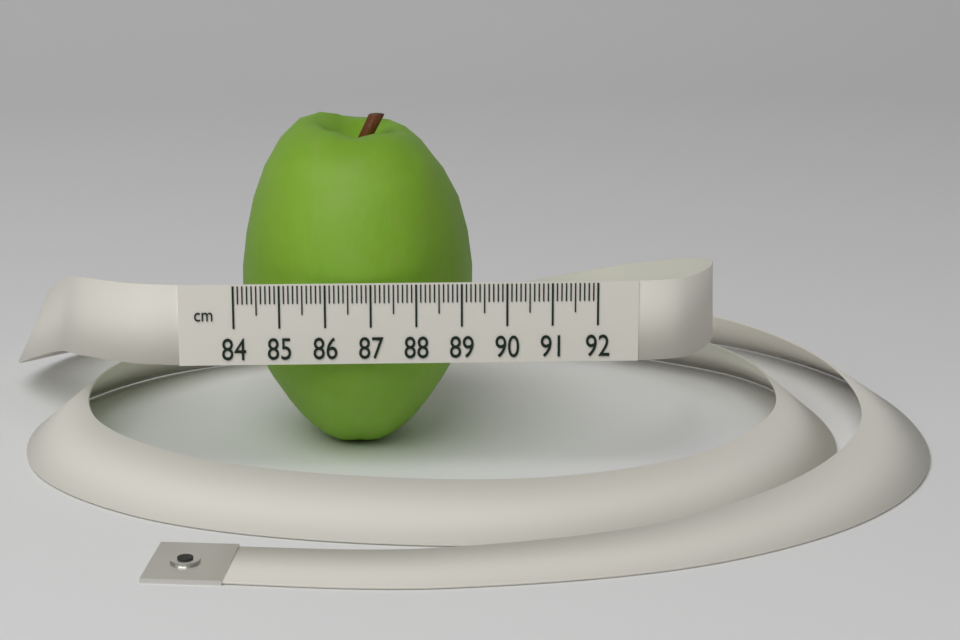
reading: 89.4 cm
